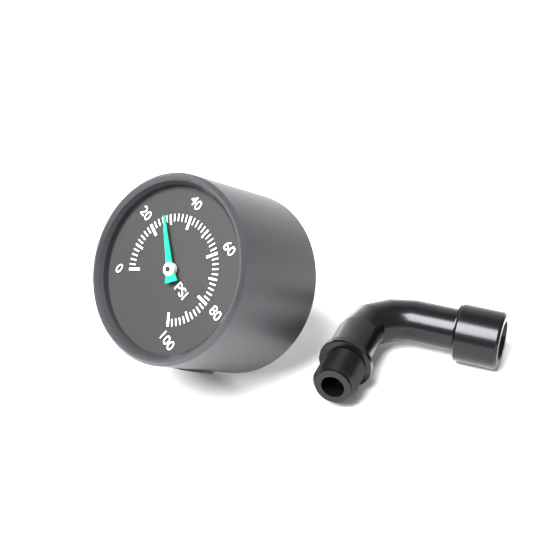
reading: 28 psi
